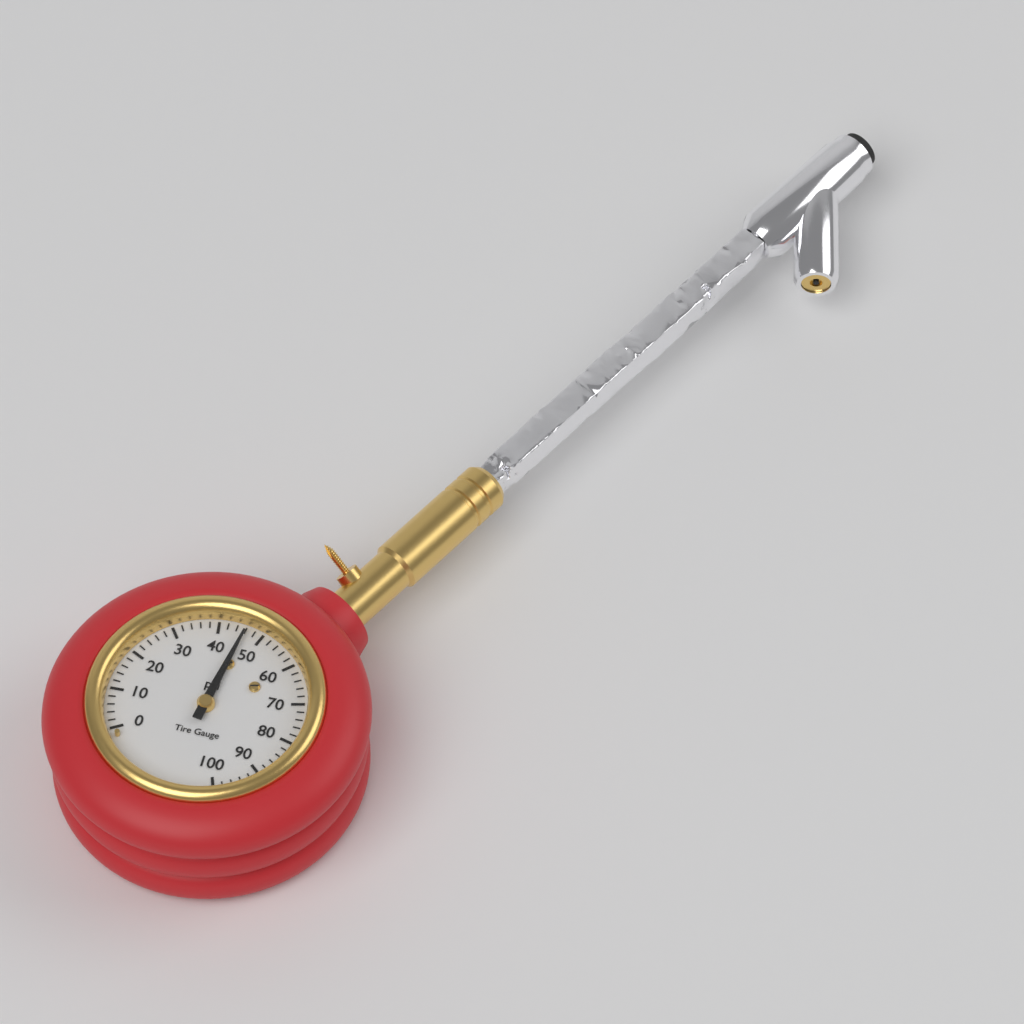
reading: 46 psi
